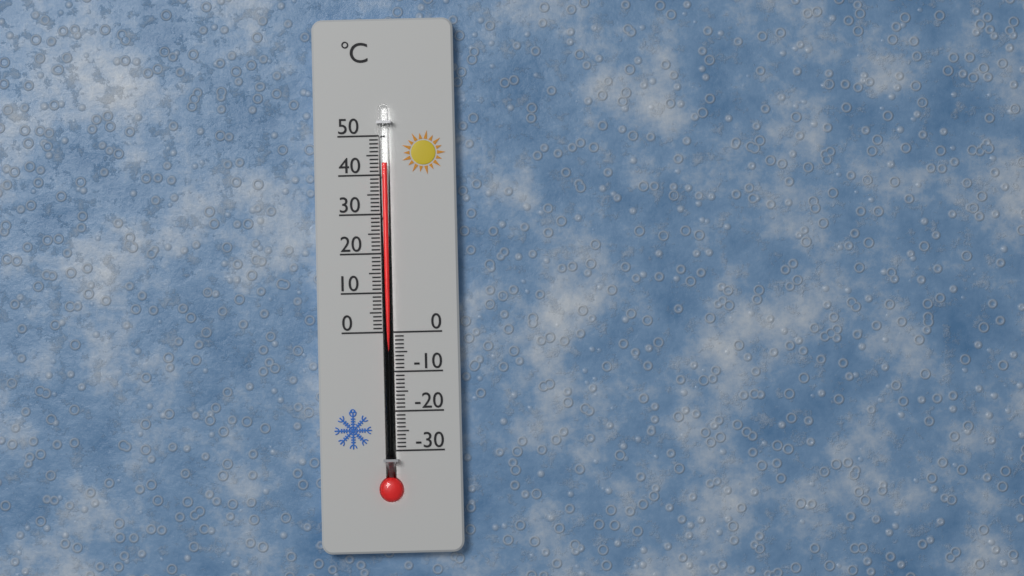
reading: 43 °C
